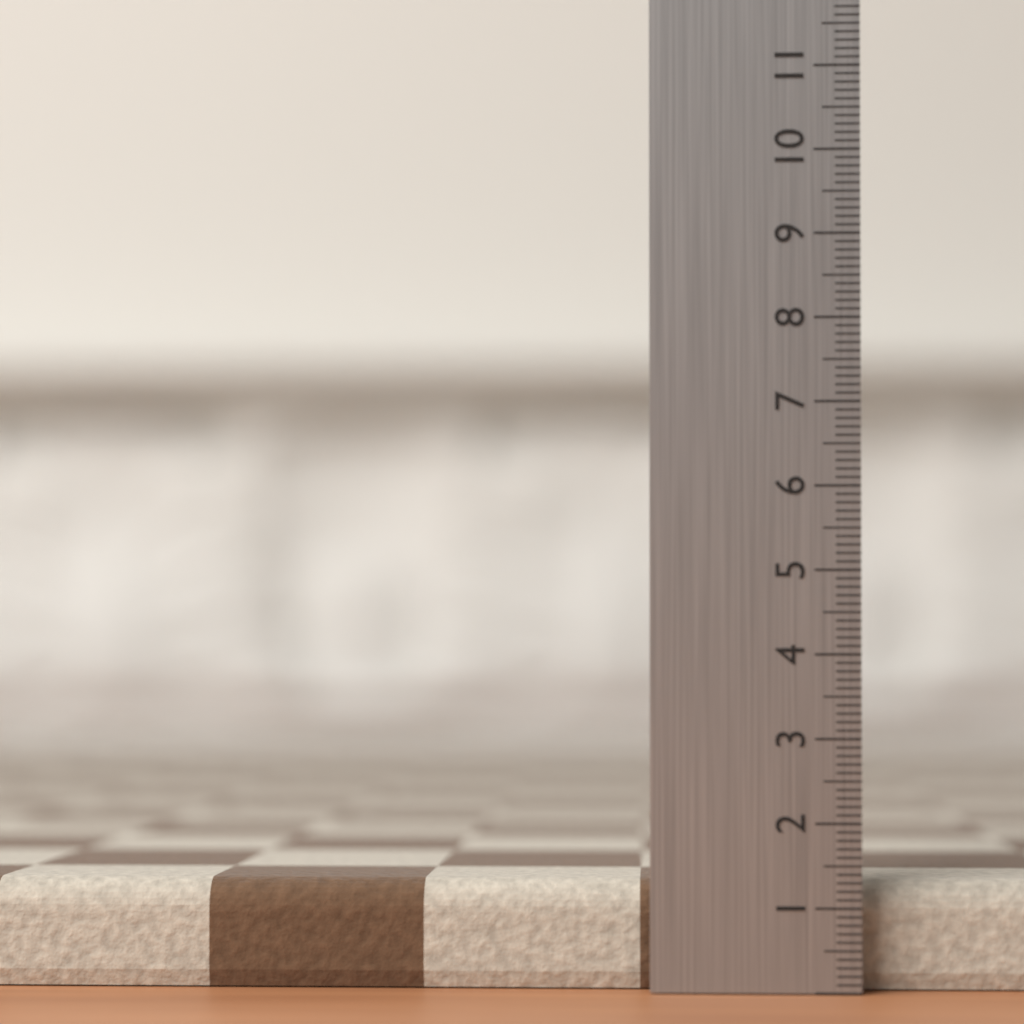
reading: 1.3 (no unit)
